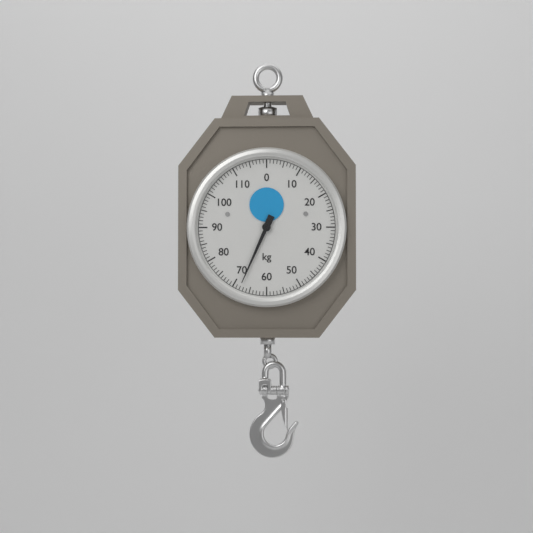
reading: 68 kg
